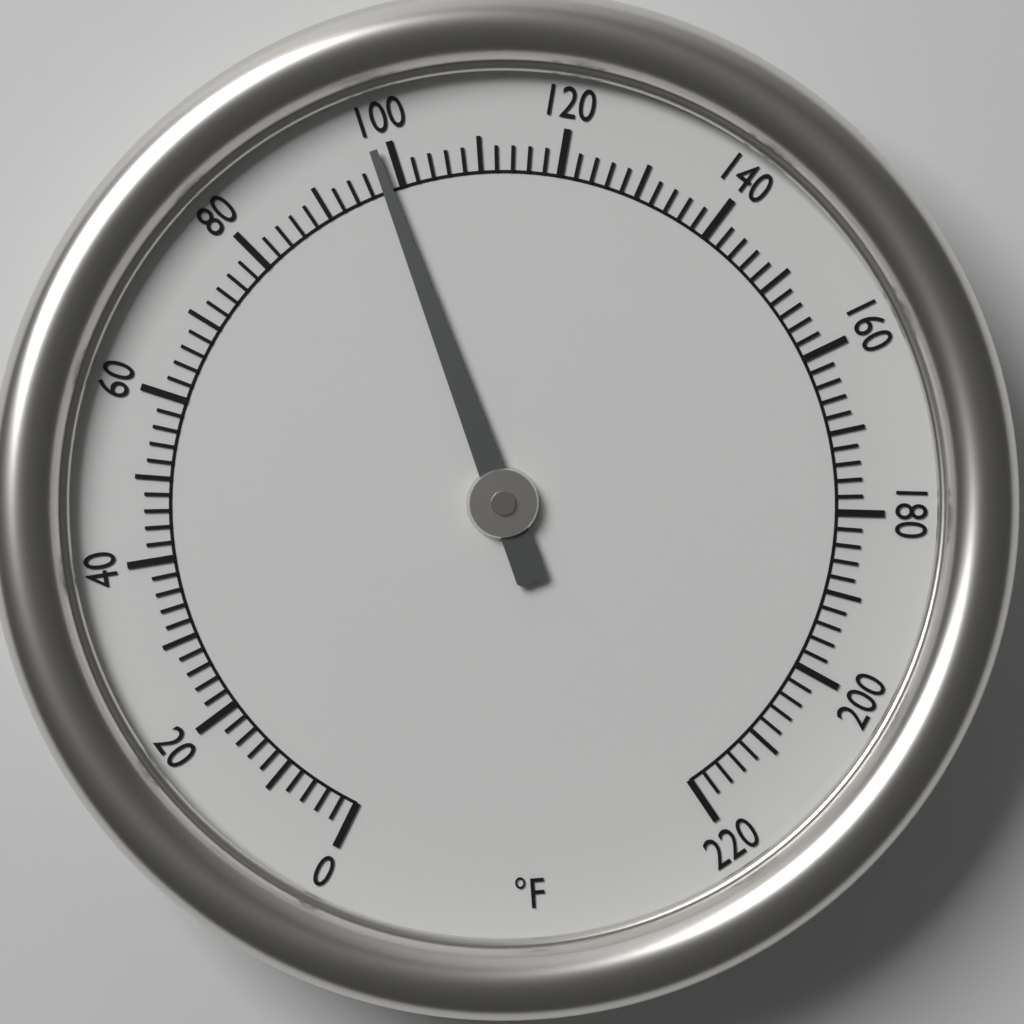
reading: 98 °F
